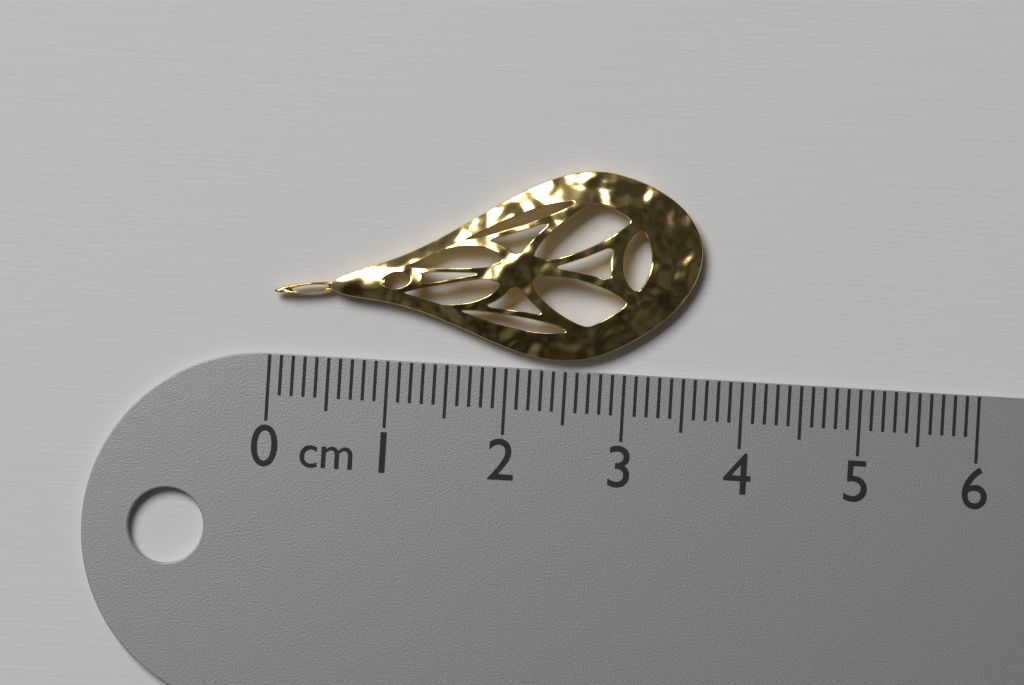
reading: 3.6 cm
